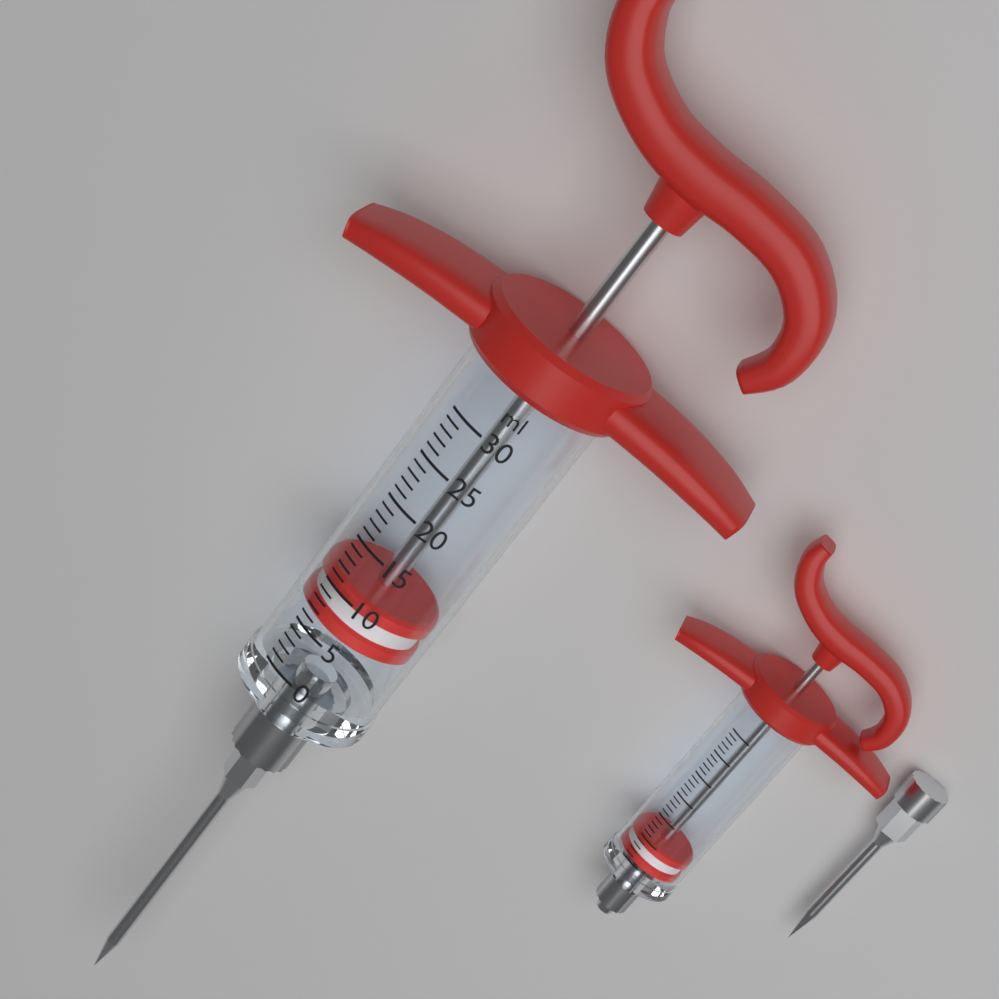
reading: 6 ml
